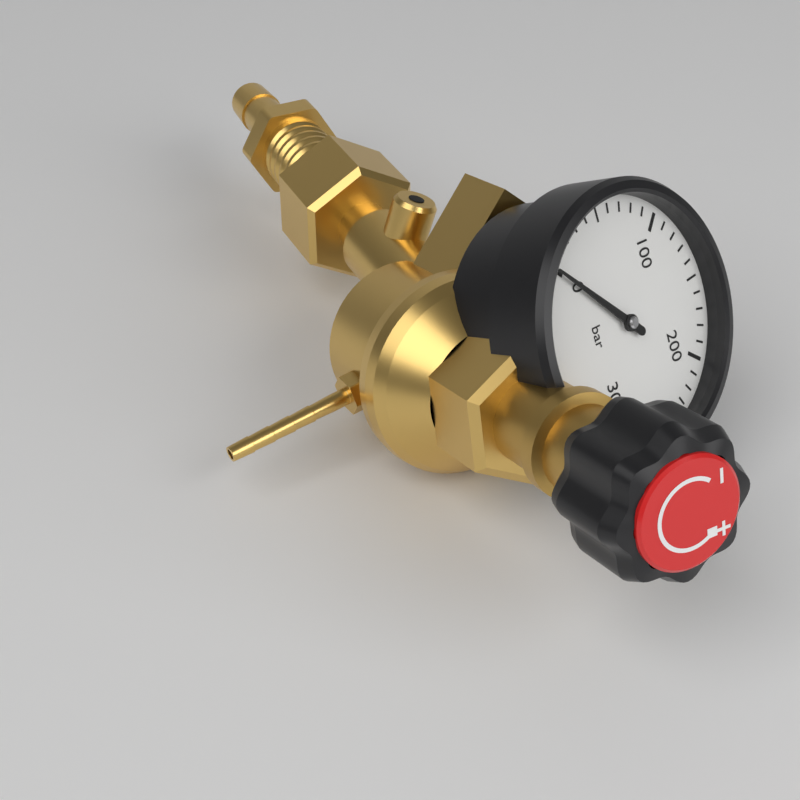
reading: 0 bar
